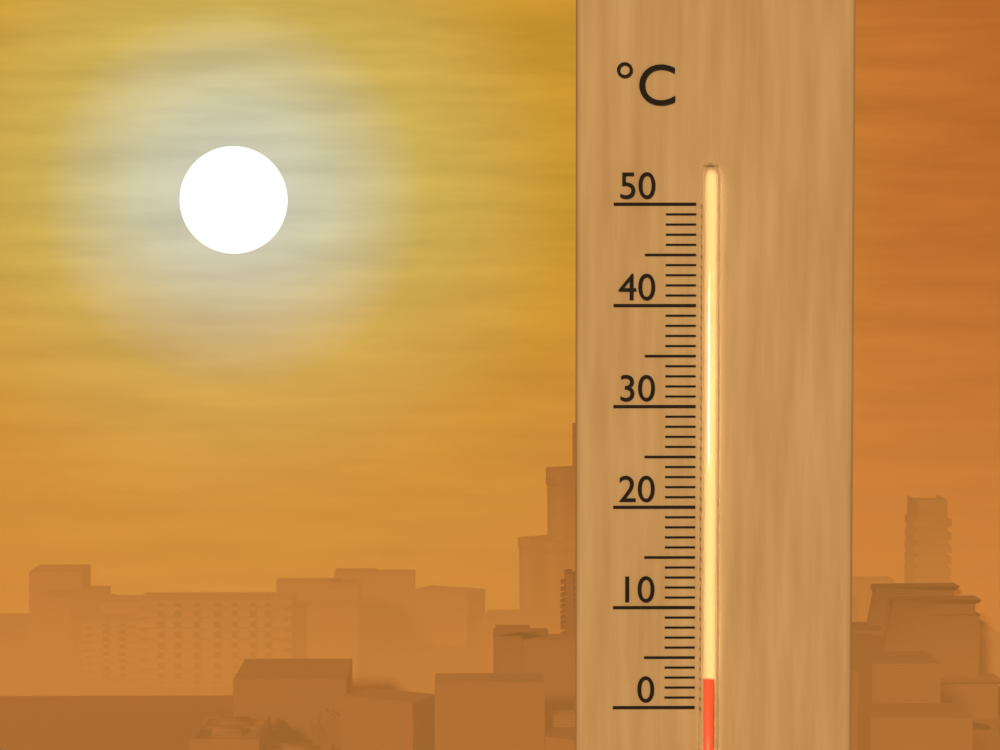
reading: 3 °C
